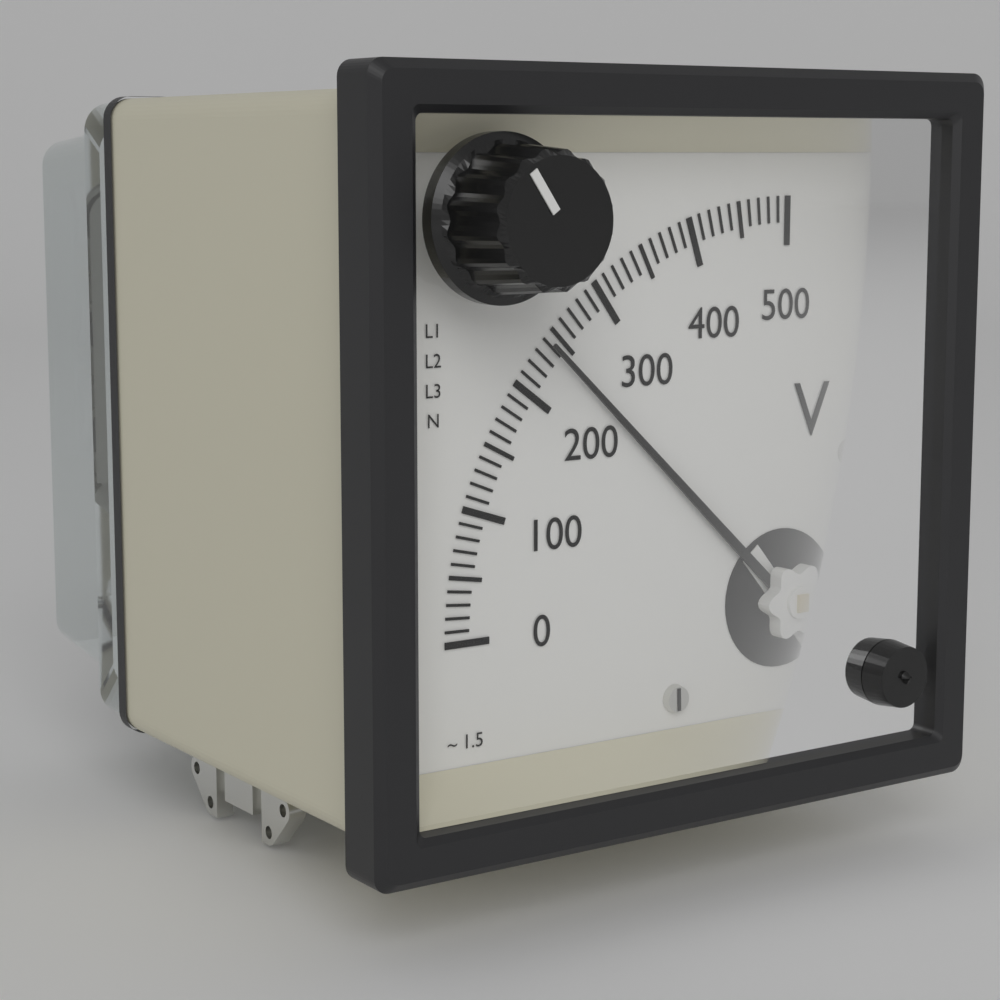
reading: 240 V
